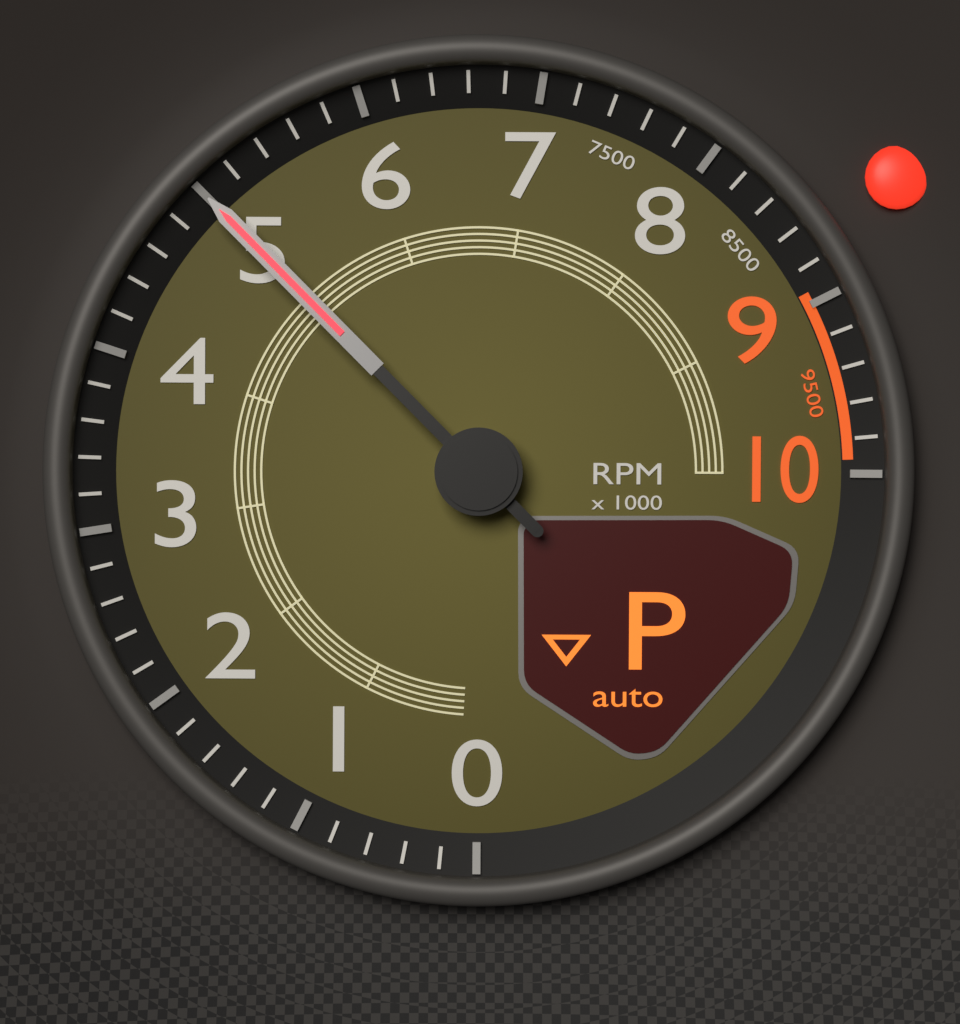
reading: 5000 RPM
